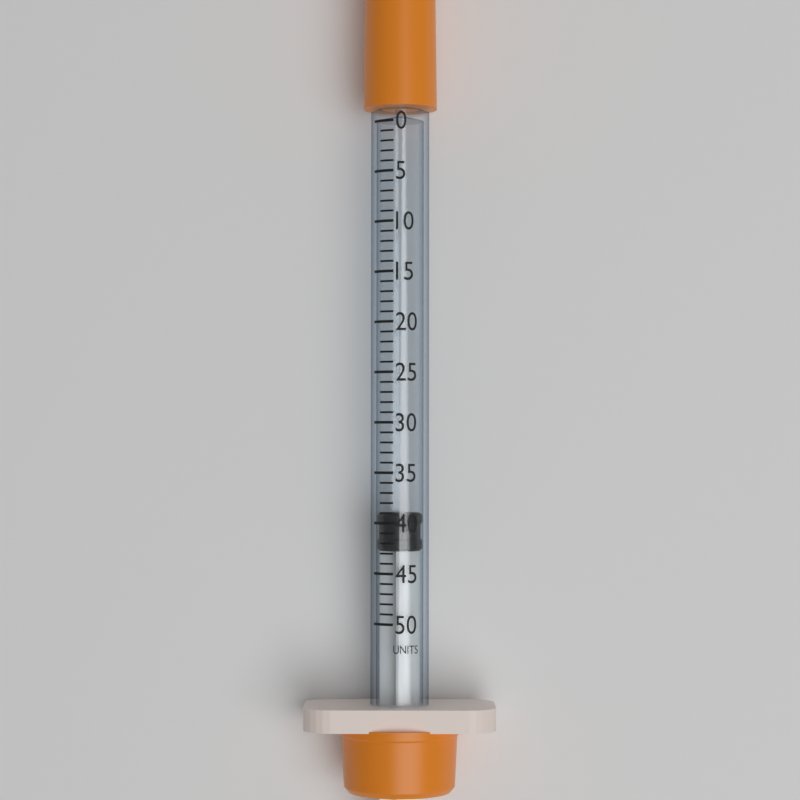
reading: 39 units
